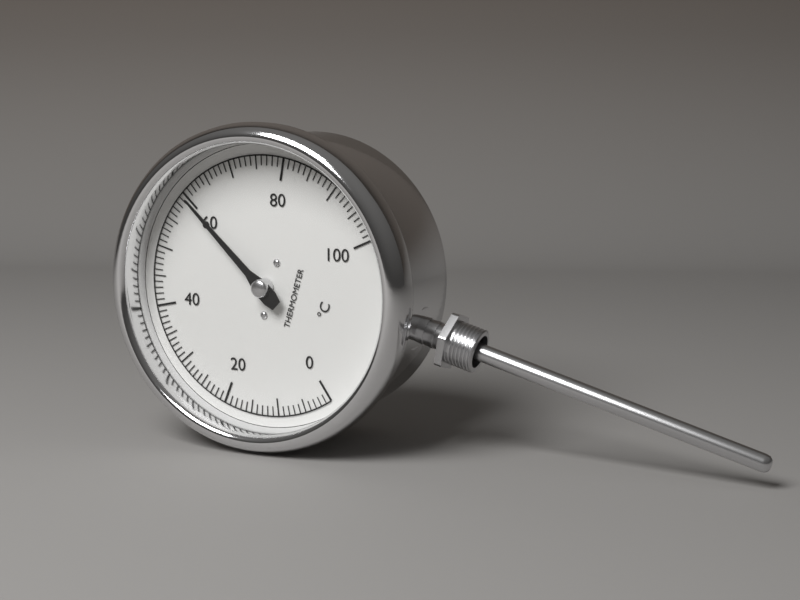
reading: 60 °C
